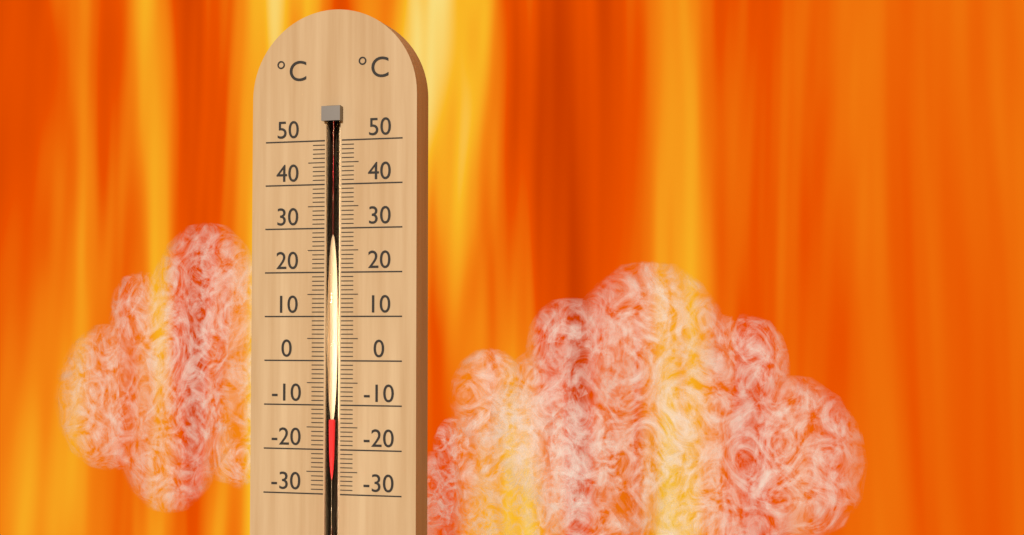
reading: -13 °C
